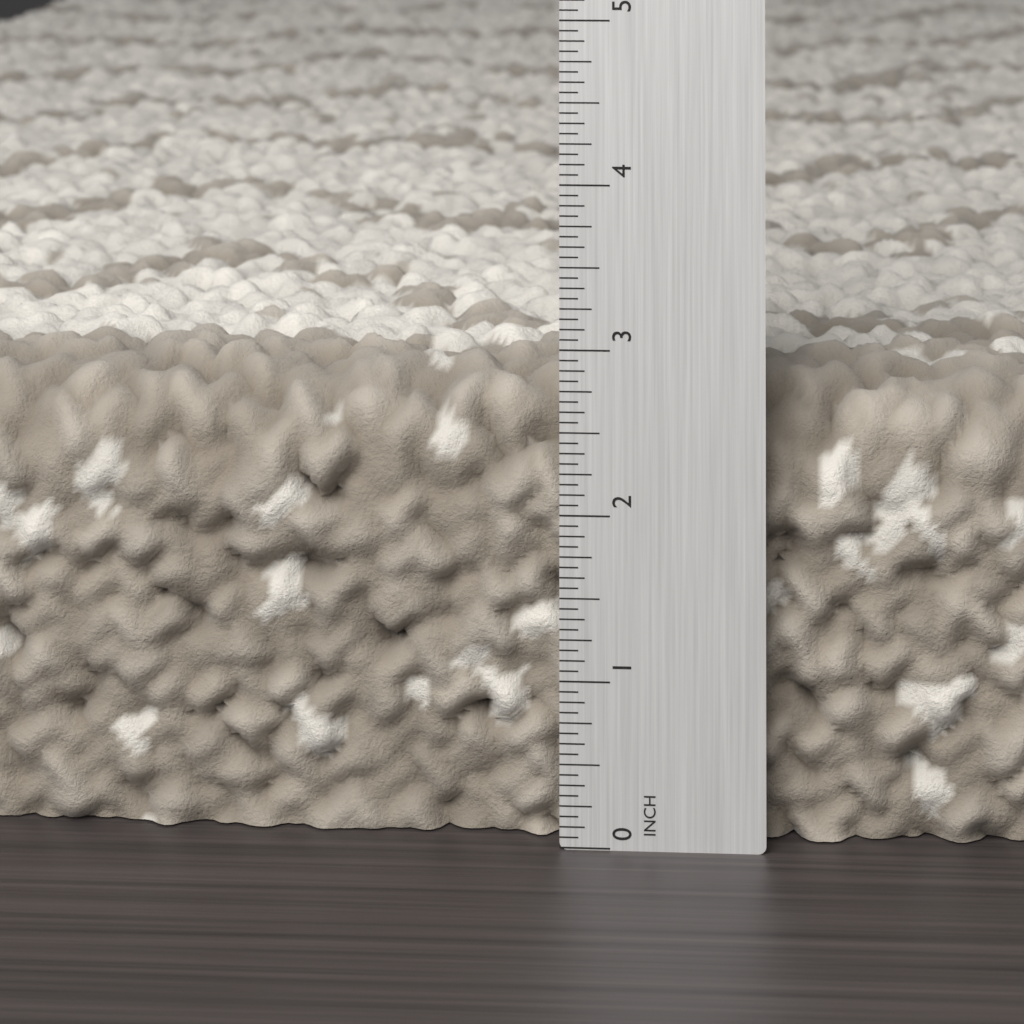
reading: 2.8750 in
